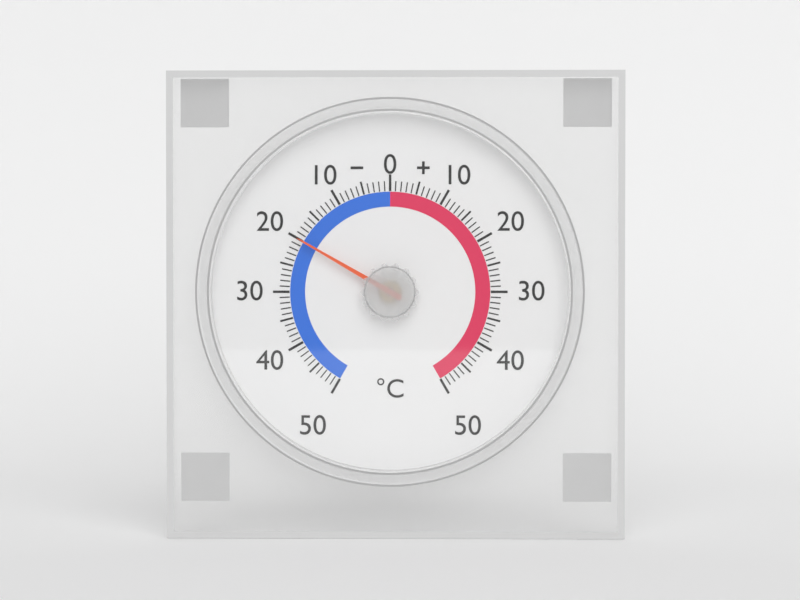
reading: -20 °C
